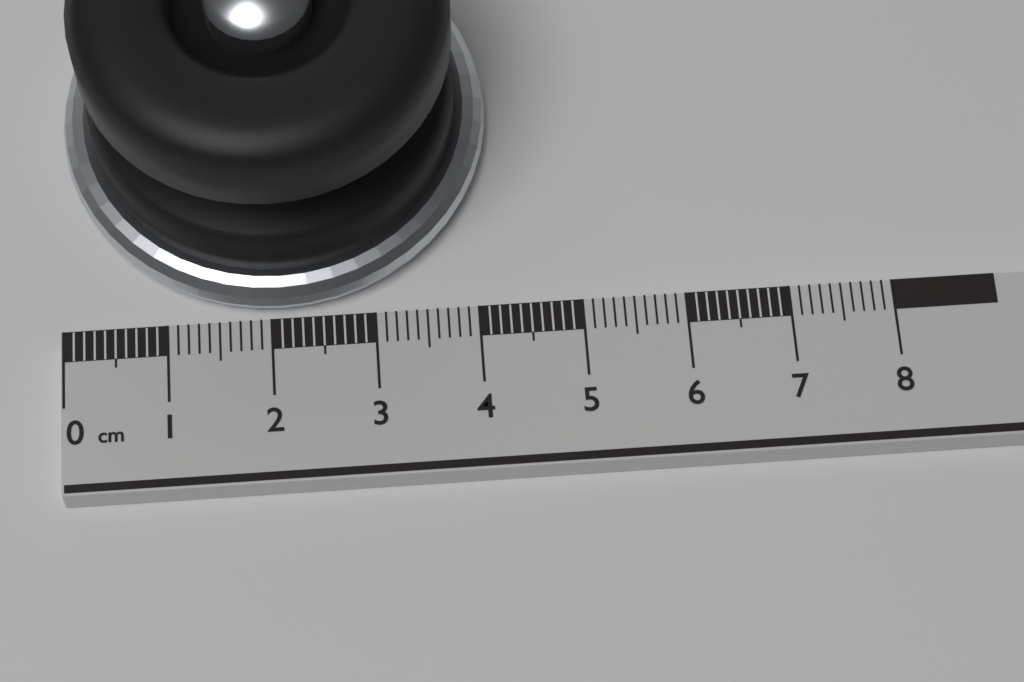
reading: 4.2 cm
